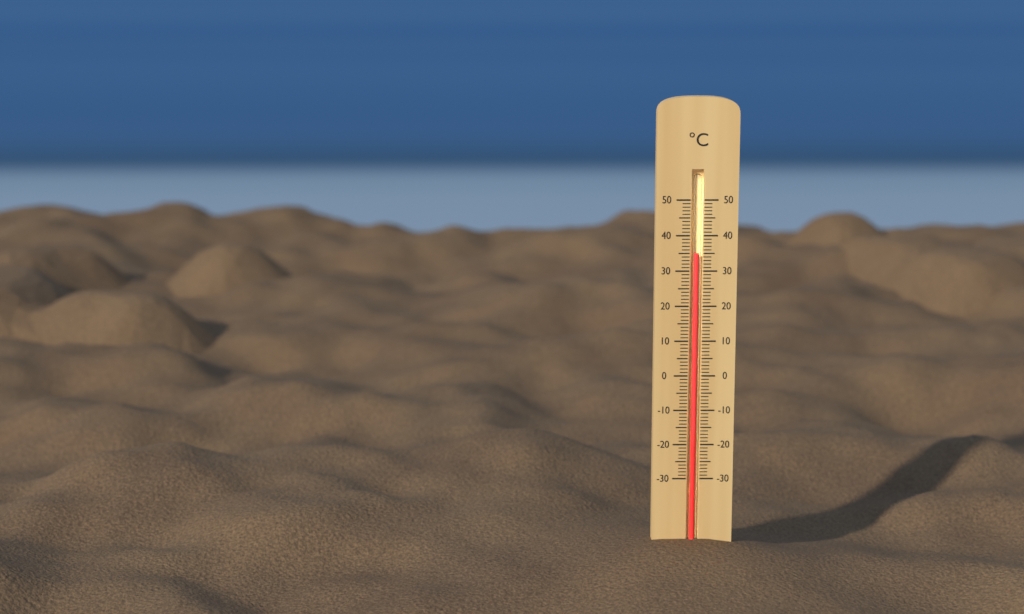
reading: 35 °C
